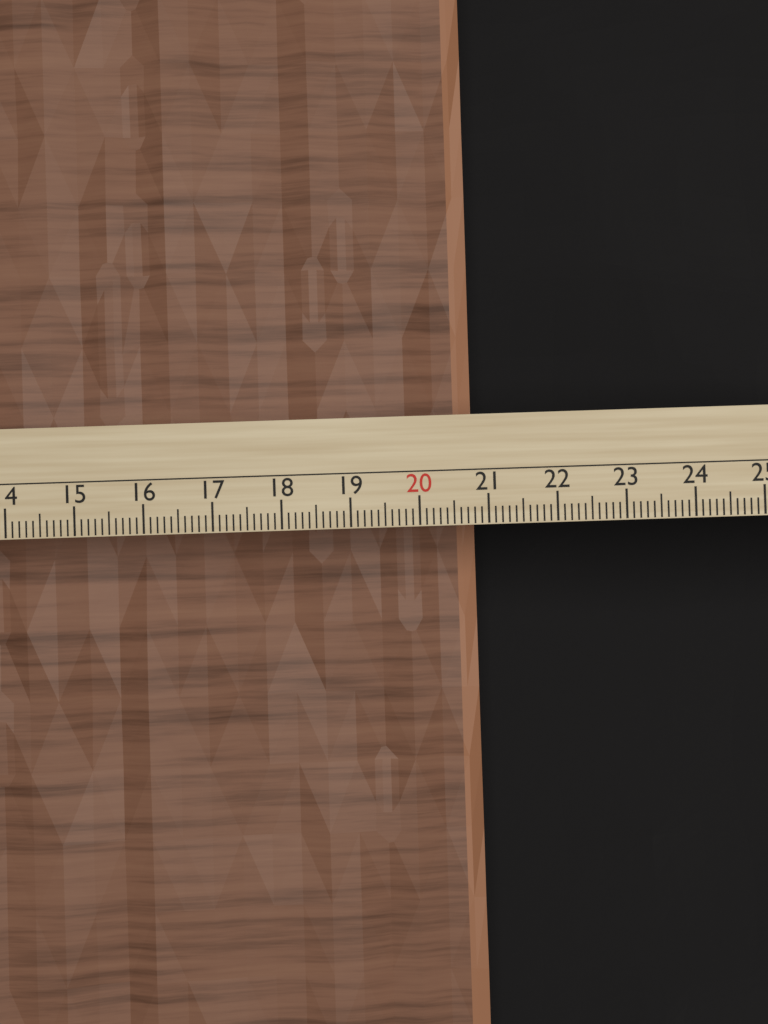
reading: 20.9 cm
